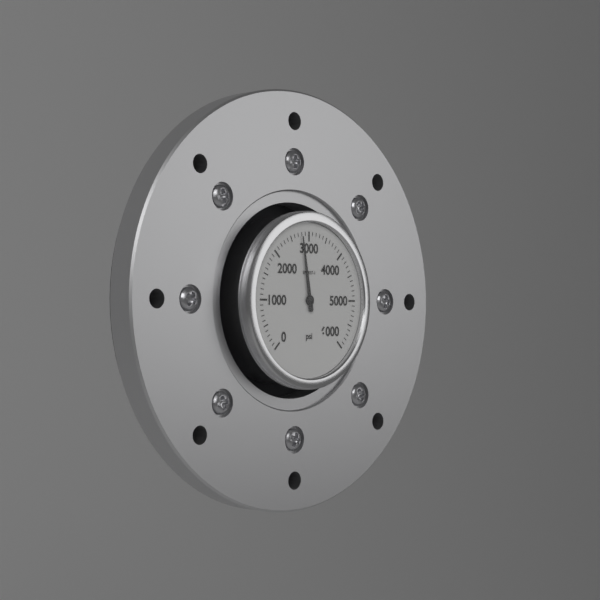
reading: 2800 psi
